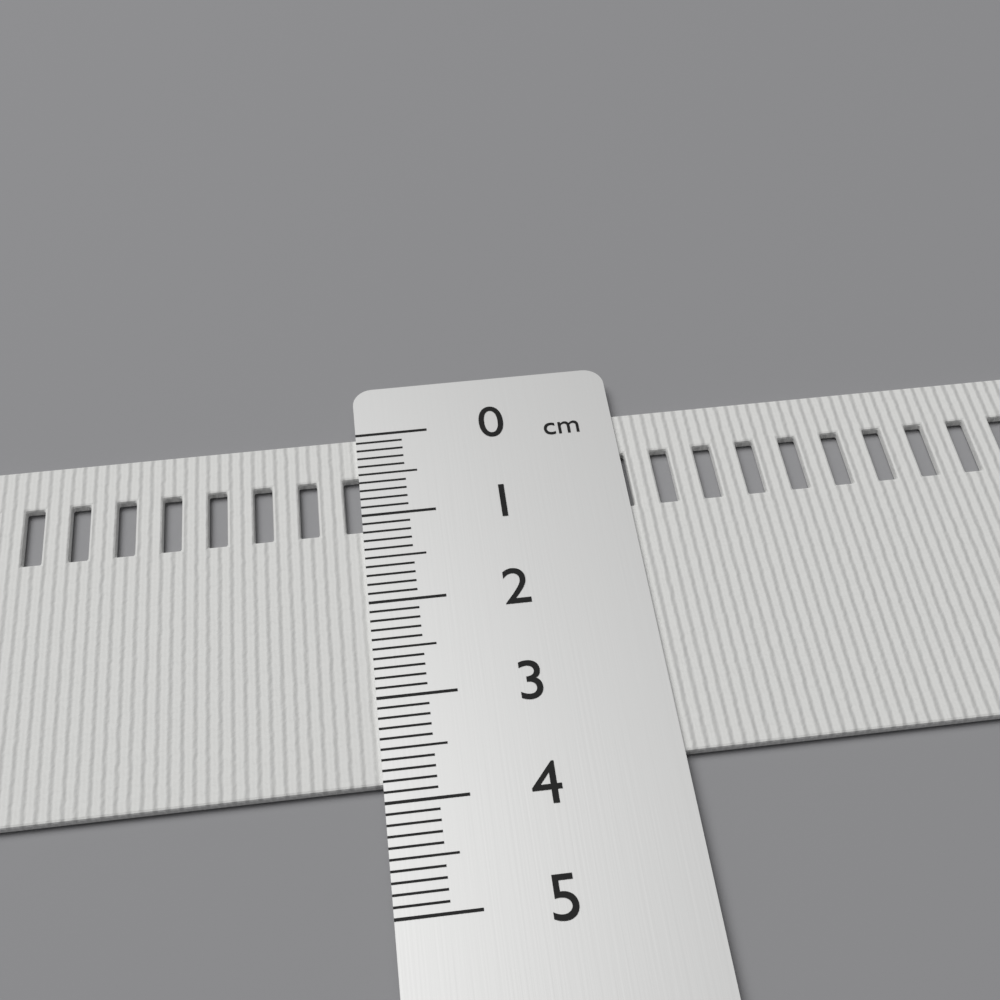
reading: 3.8 cm
